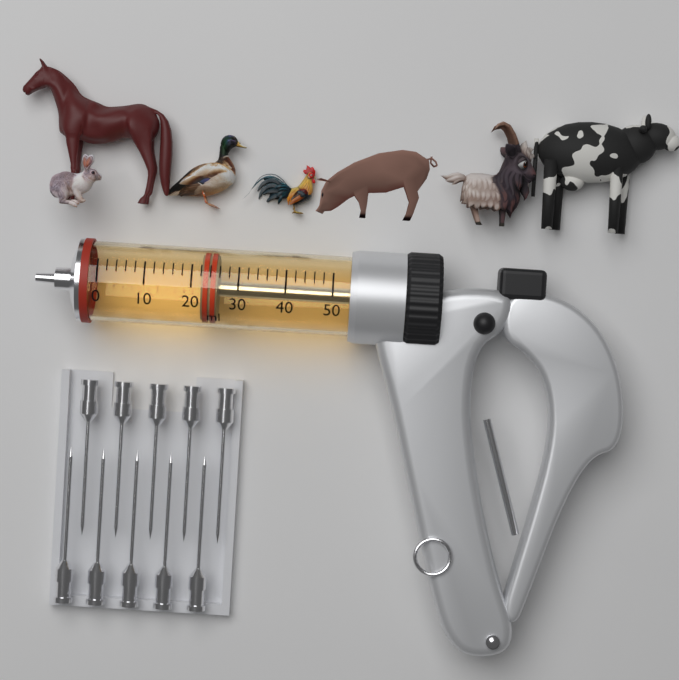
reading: 22 ml
